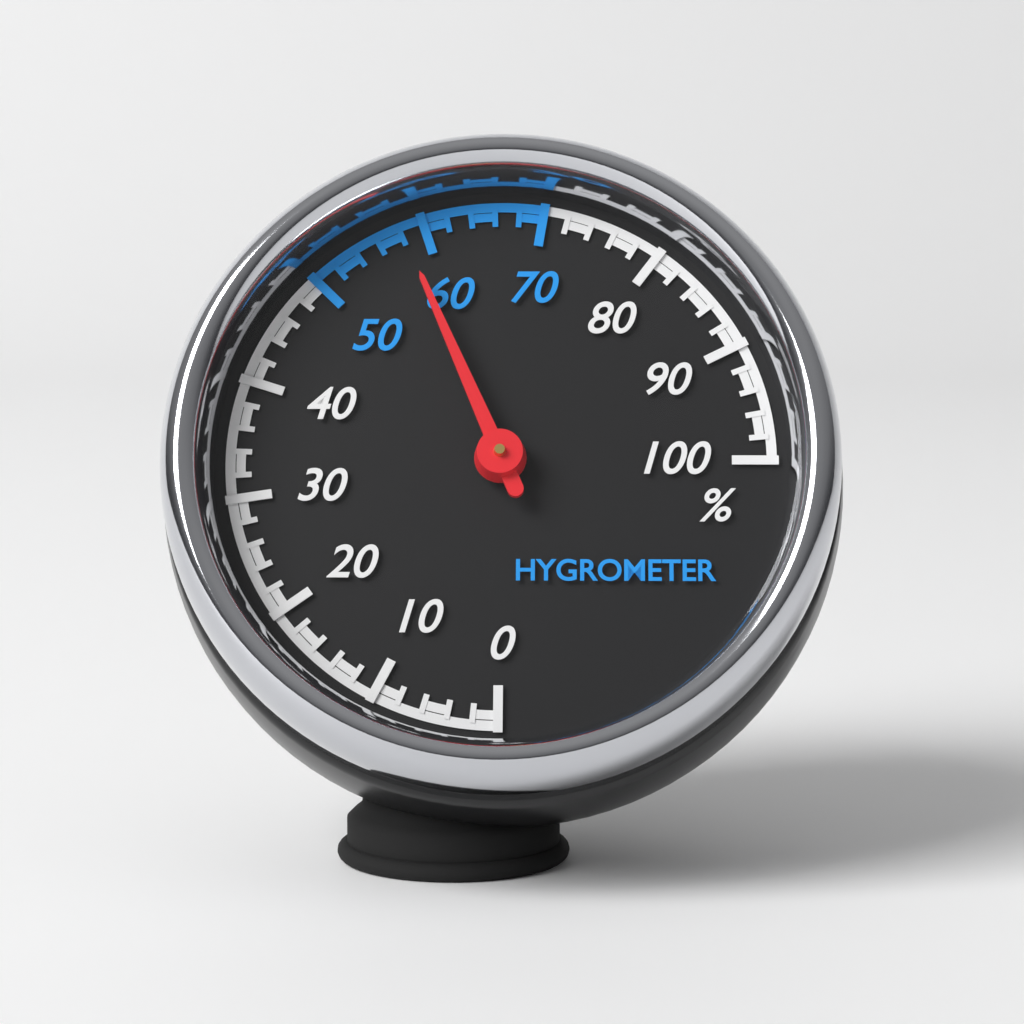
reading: 58 %
